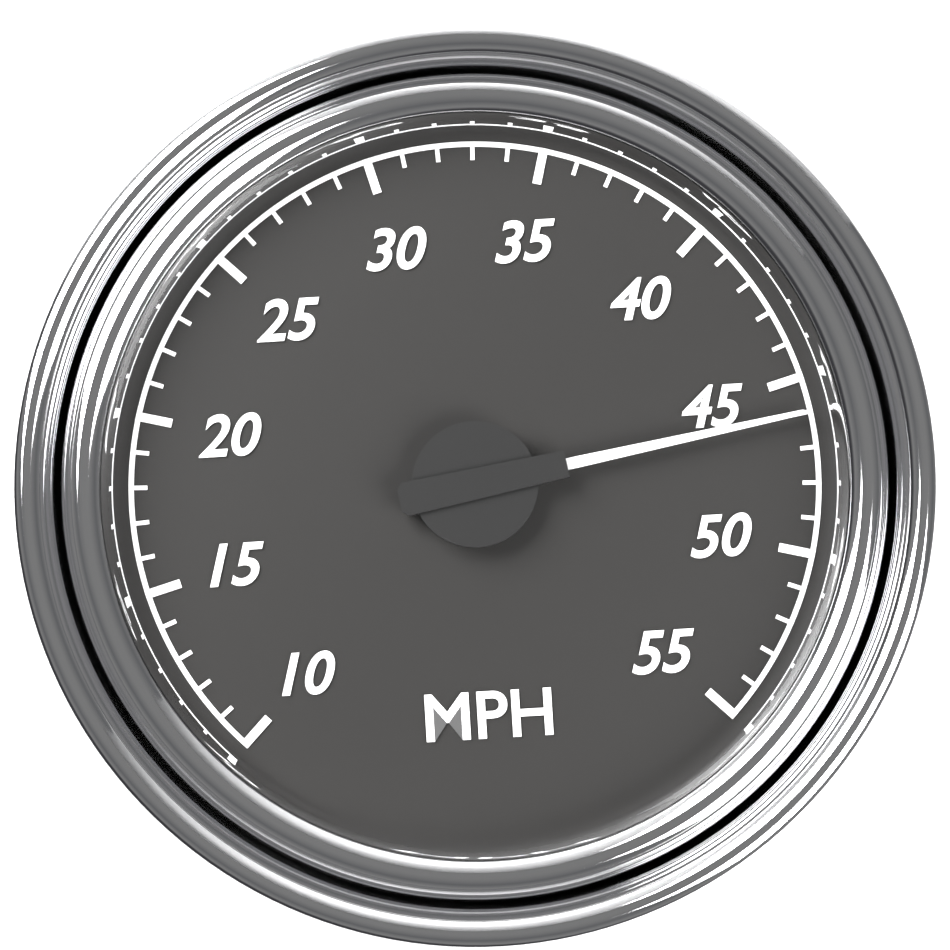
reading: 46 MPH
